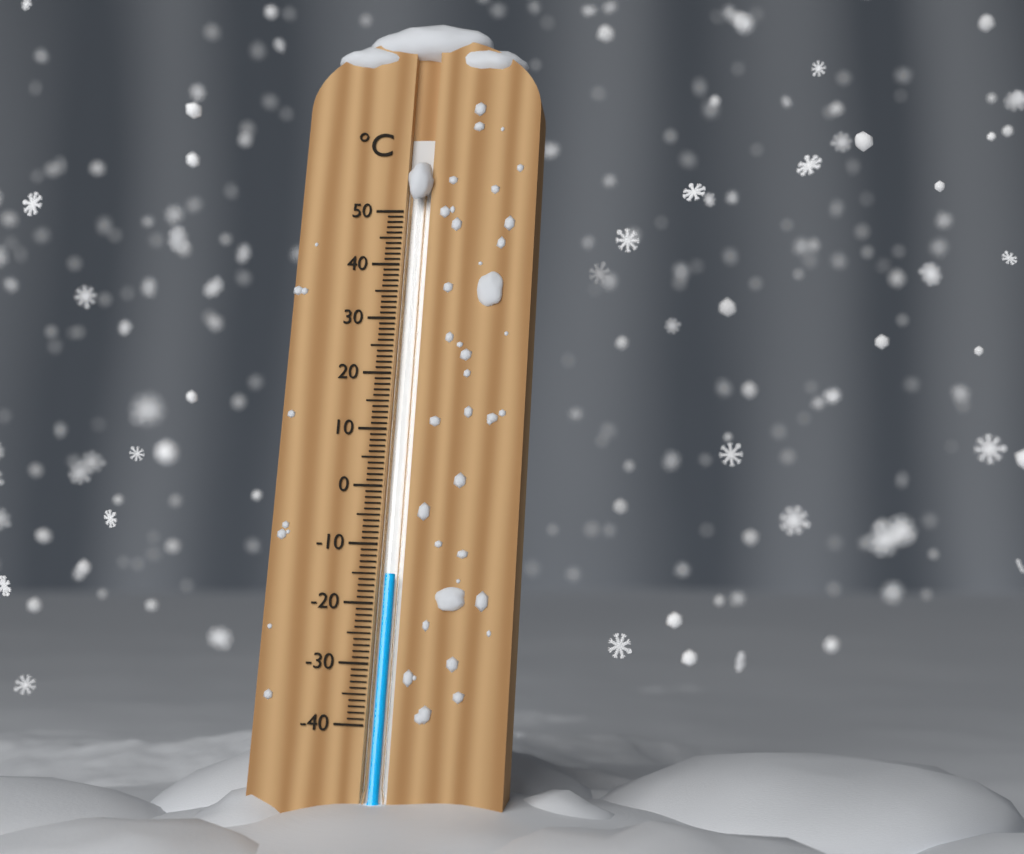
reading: -15 °C
